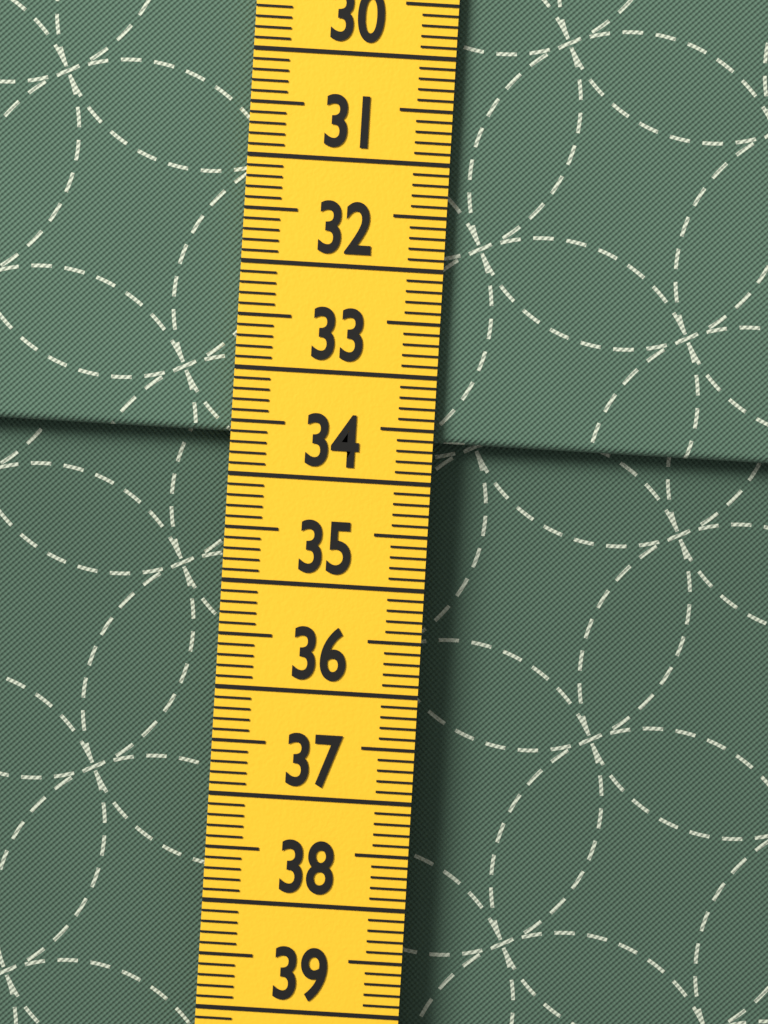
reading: 33.6 cm
